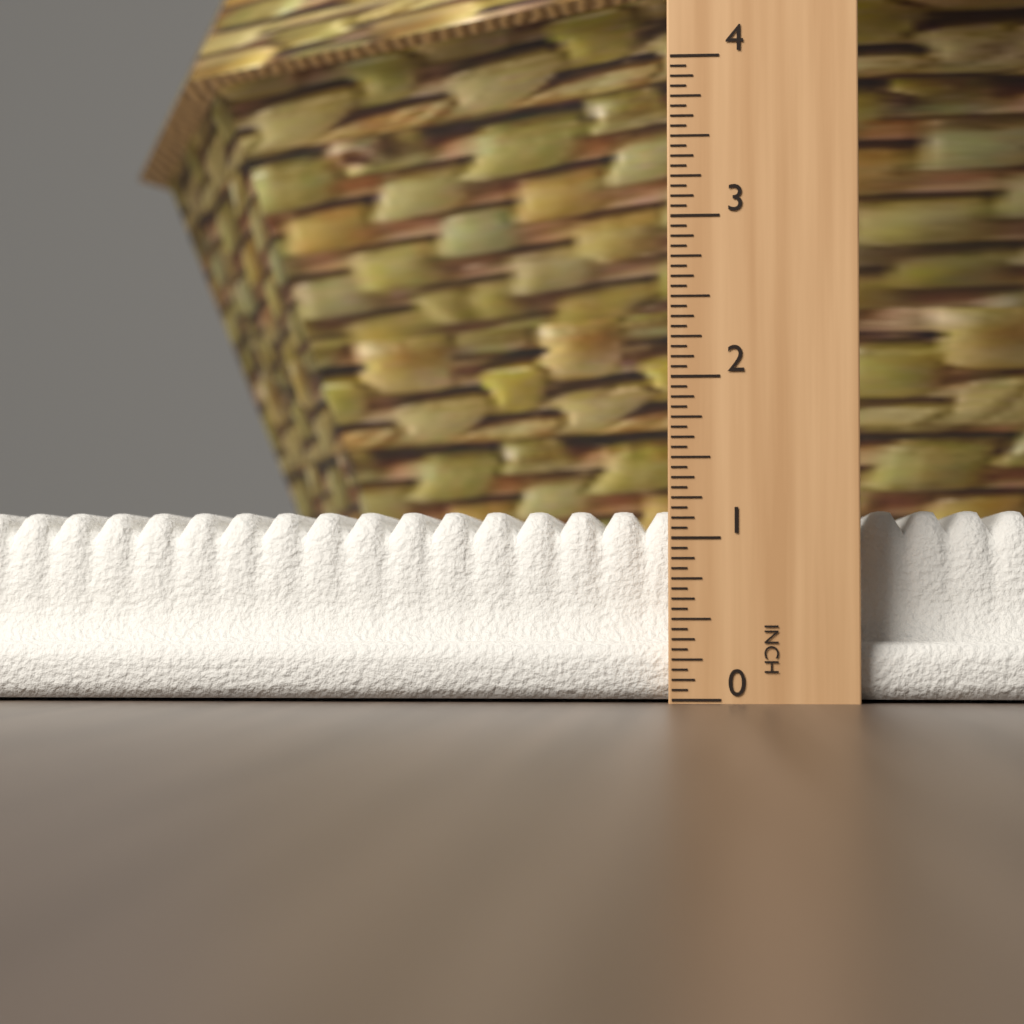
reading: 1.1875 in
